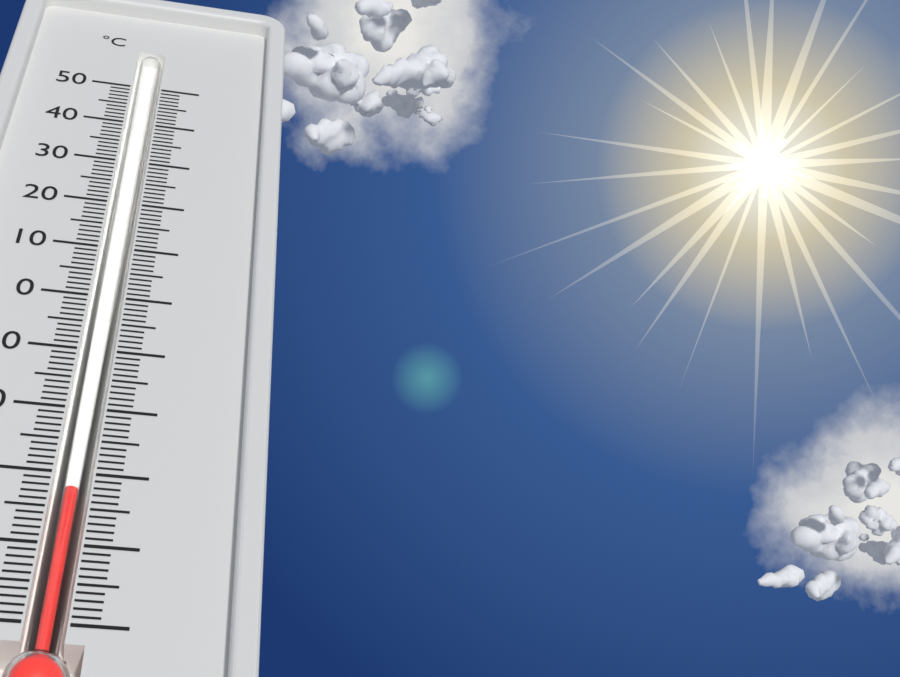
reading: -32 °C
